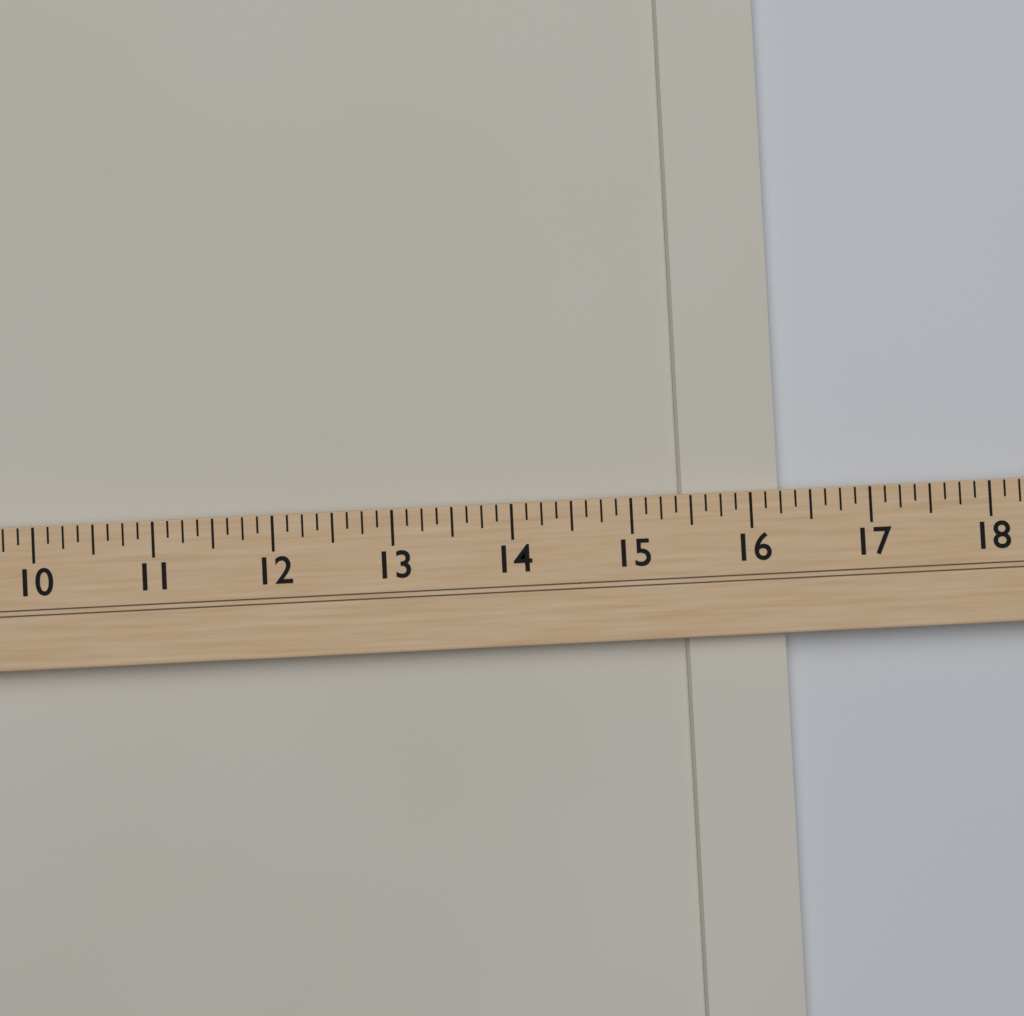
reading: 16.250 (no unit)
